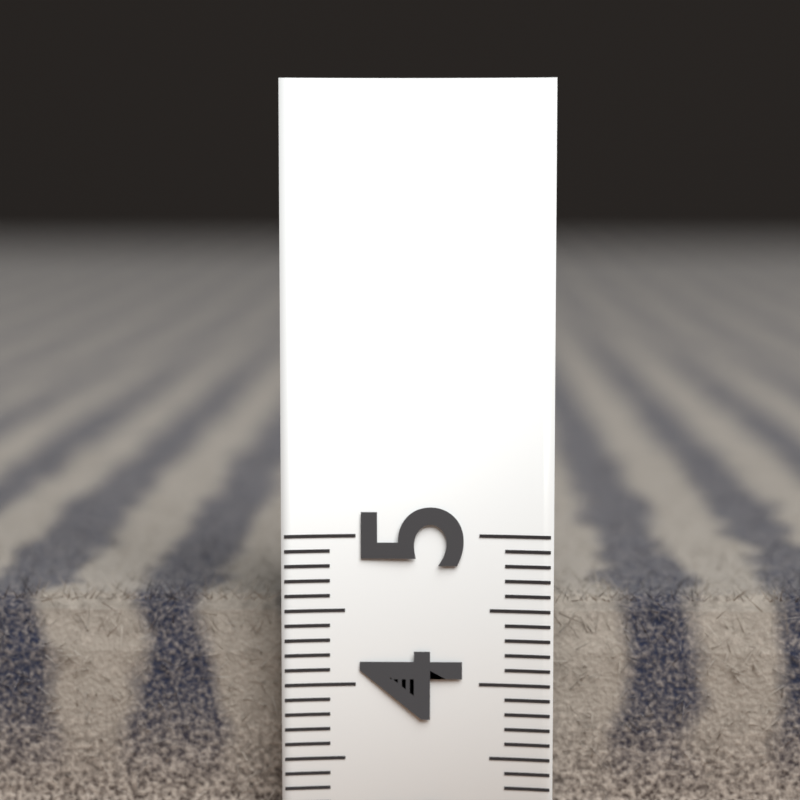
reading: 4.7 (no unit)
